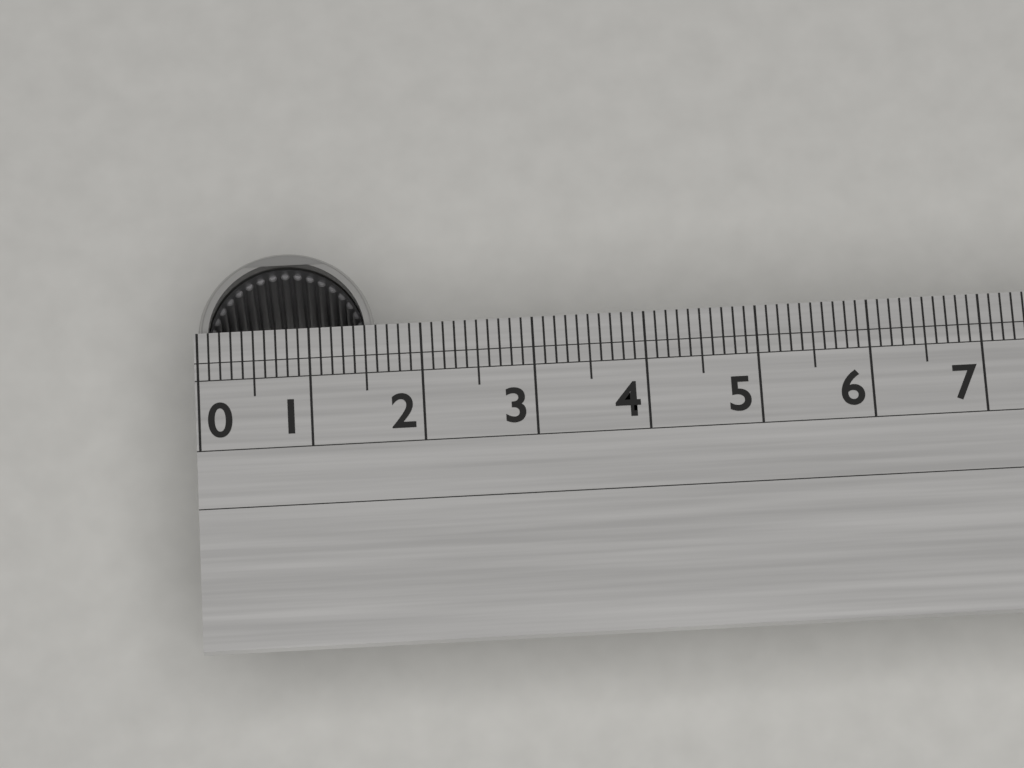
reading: 1.6 (no unit)
